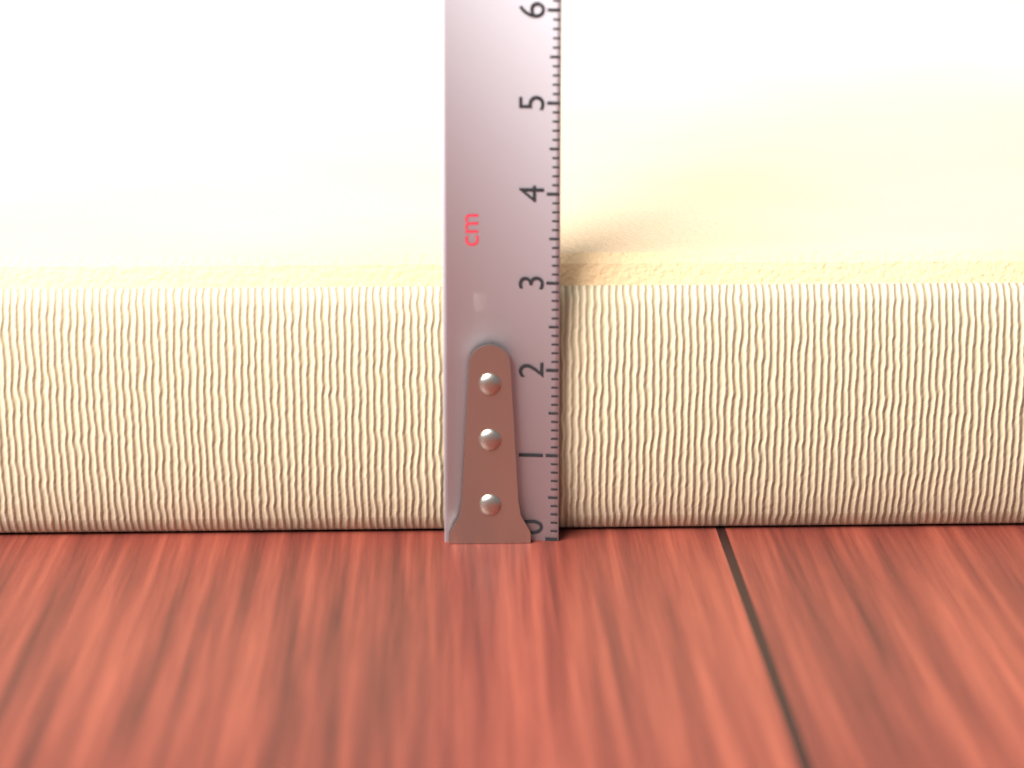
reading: 3.2 cm
